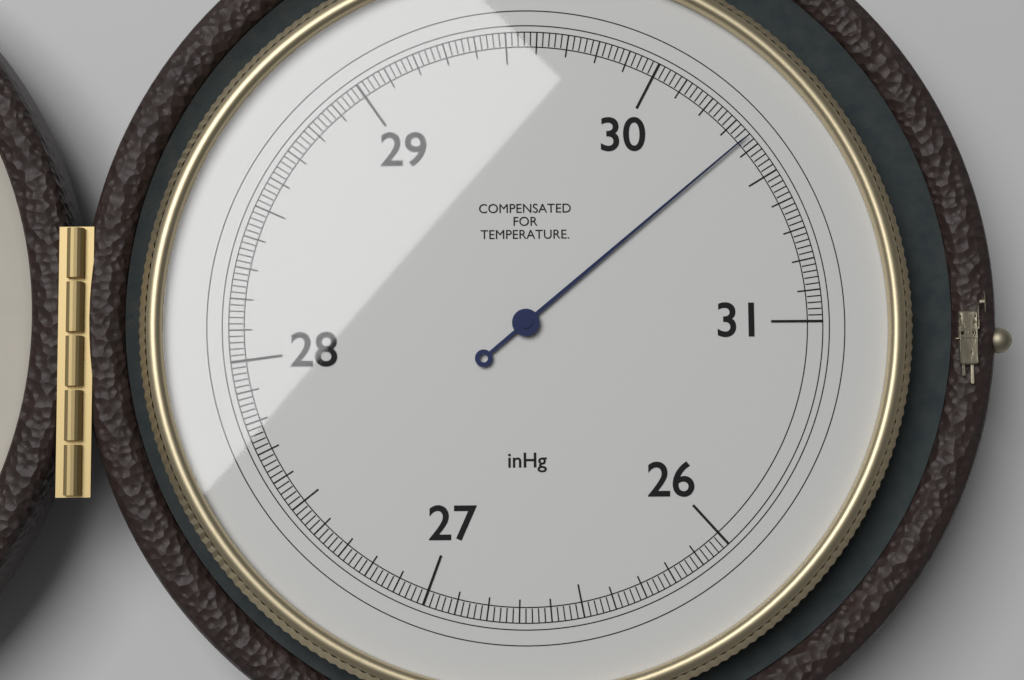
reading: 30.36 inHg
